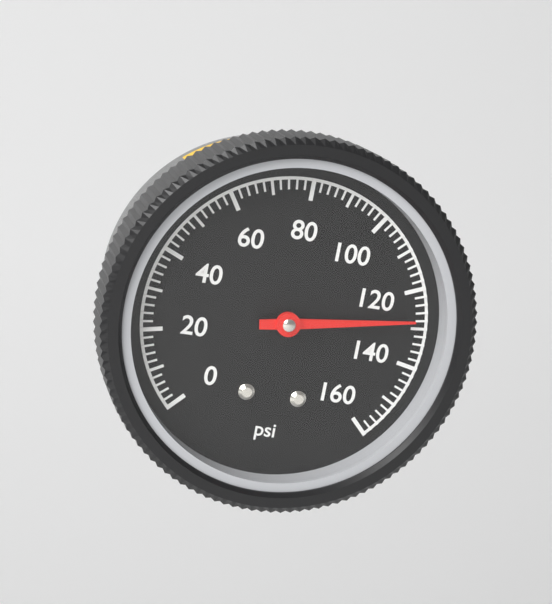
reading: 128 psi
